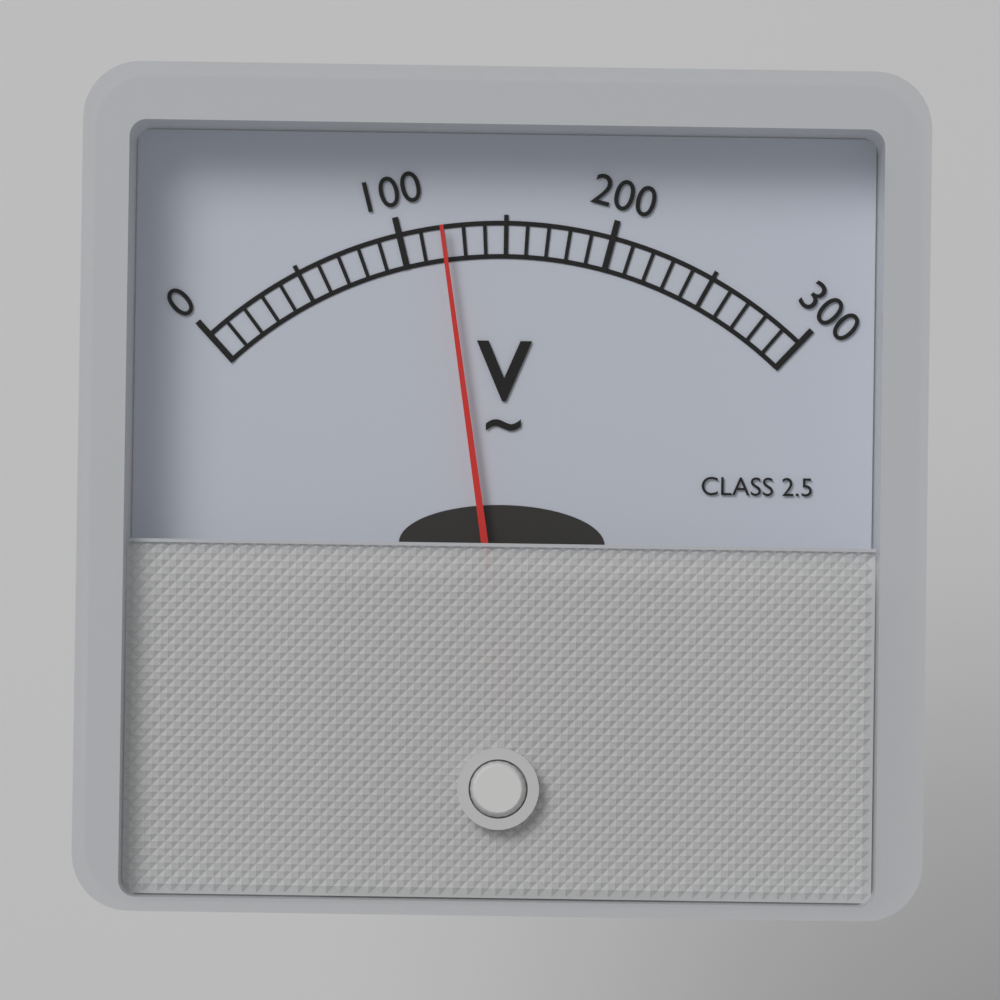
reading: 120 V
